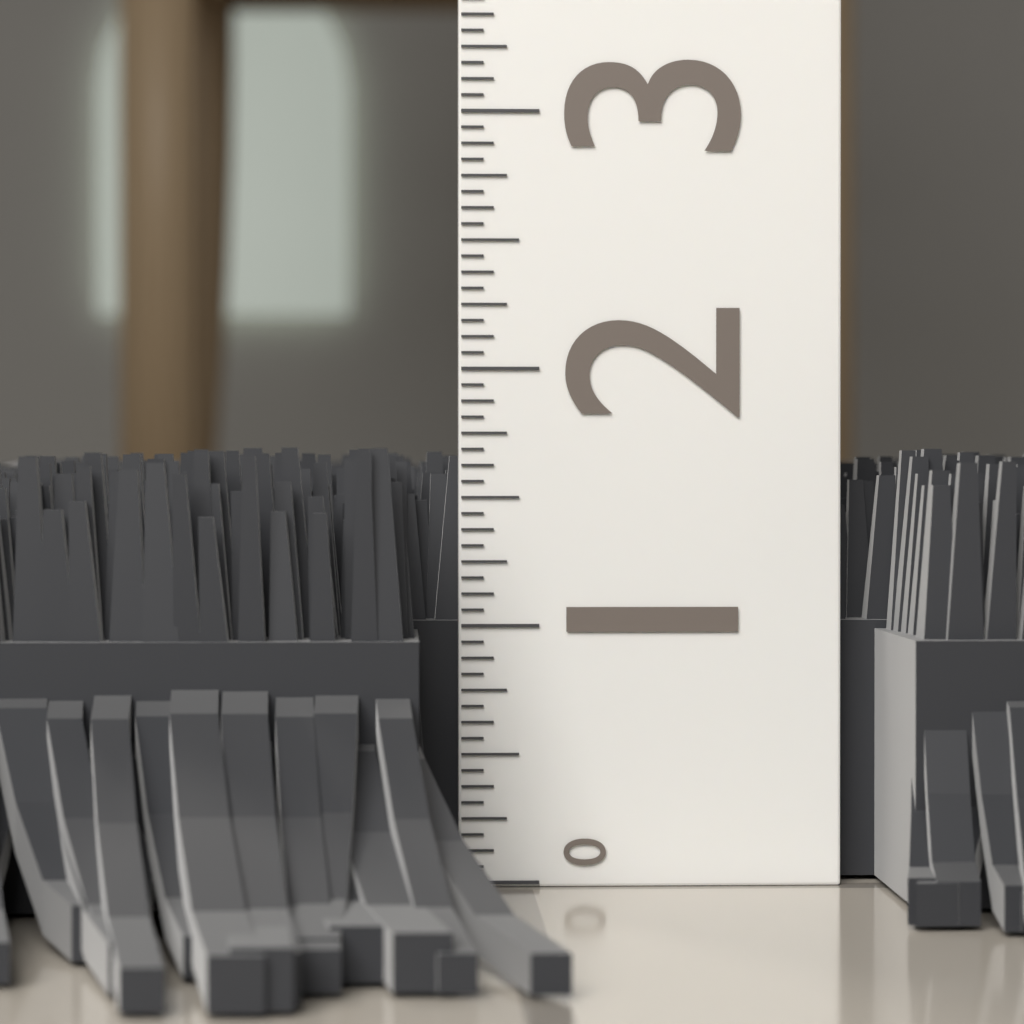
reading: 1.6875 (no unit)
